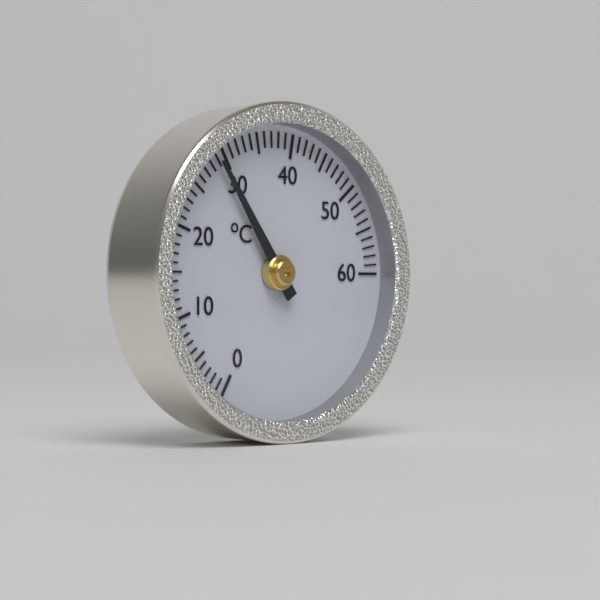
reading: 29 °C
